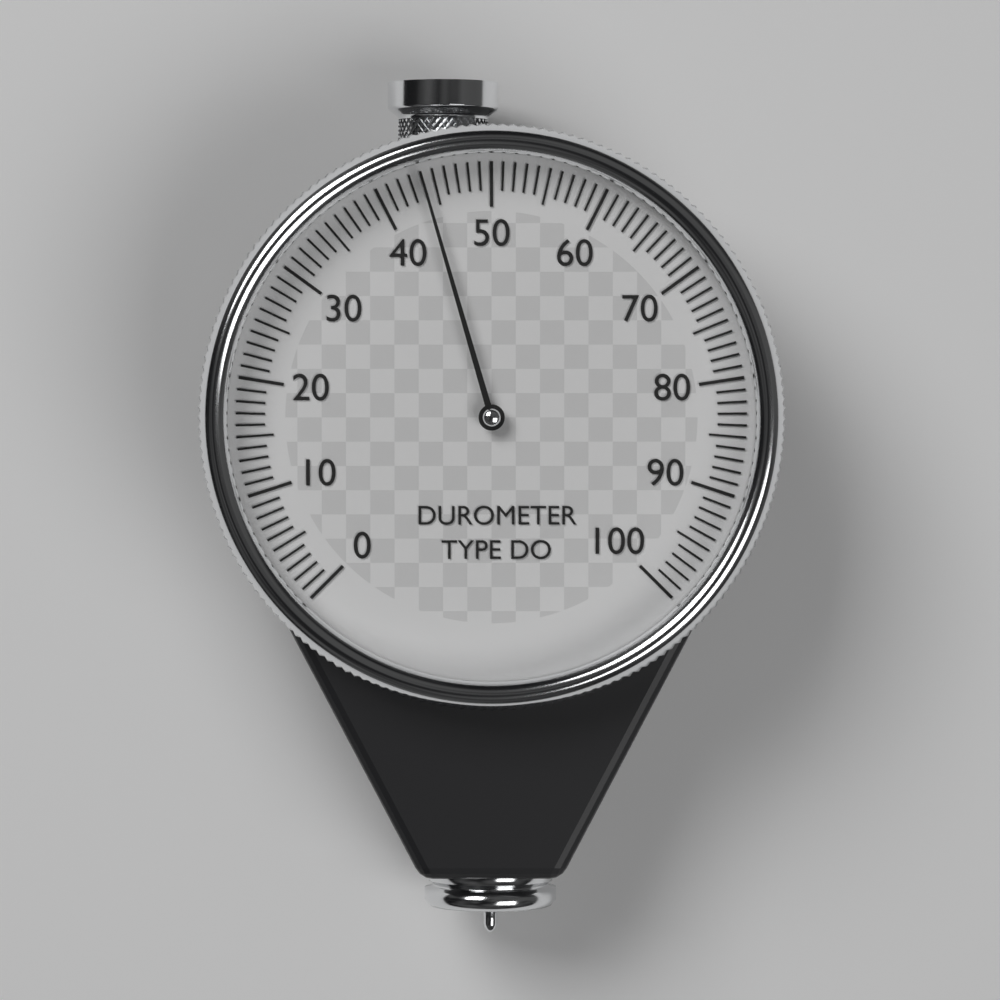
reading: 44 (no unit)
